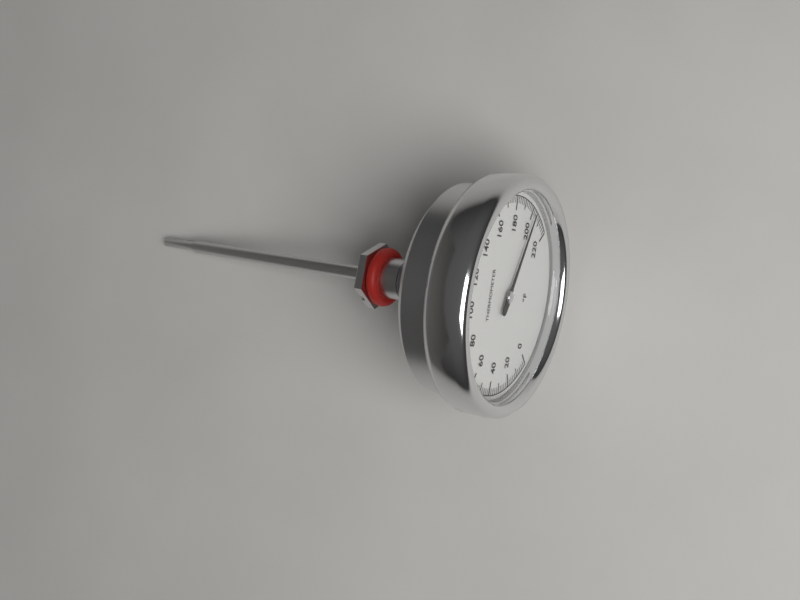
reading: 202 °F
